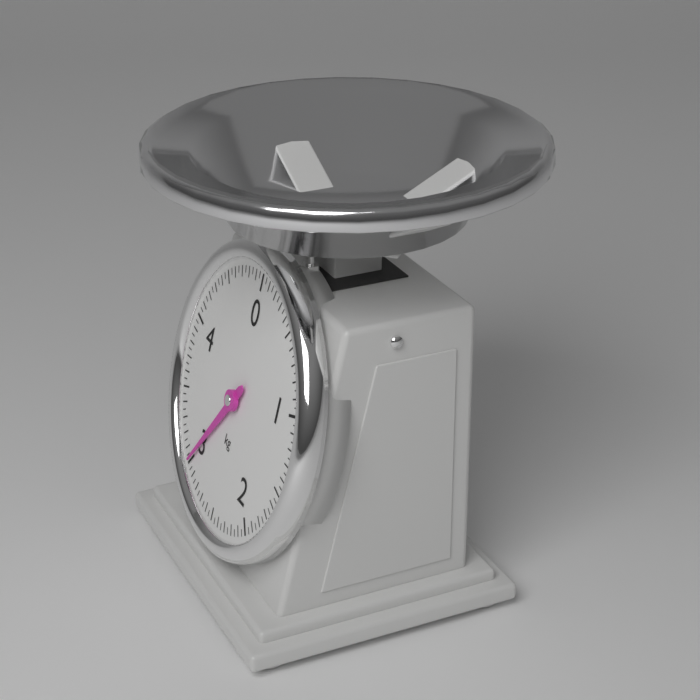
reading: 3.00 kg
